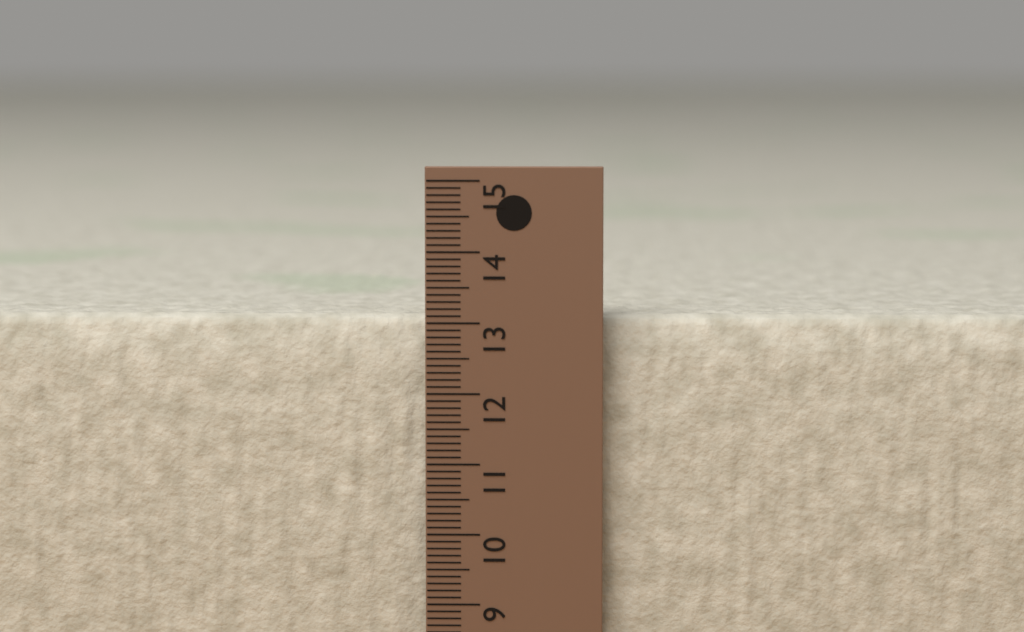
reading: 13.1 cm
